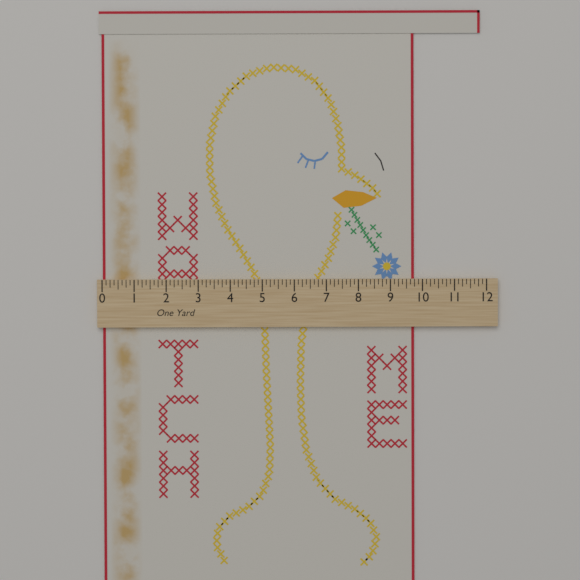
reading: 9.750 in
